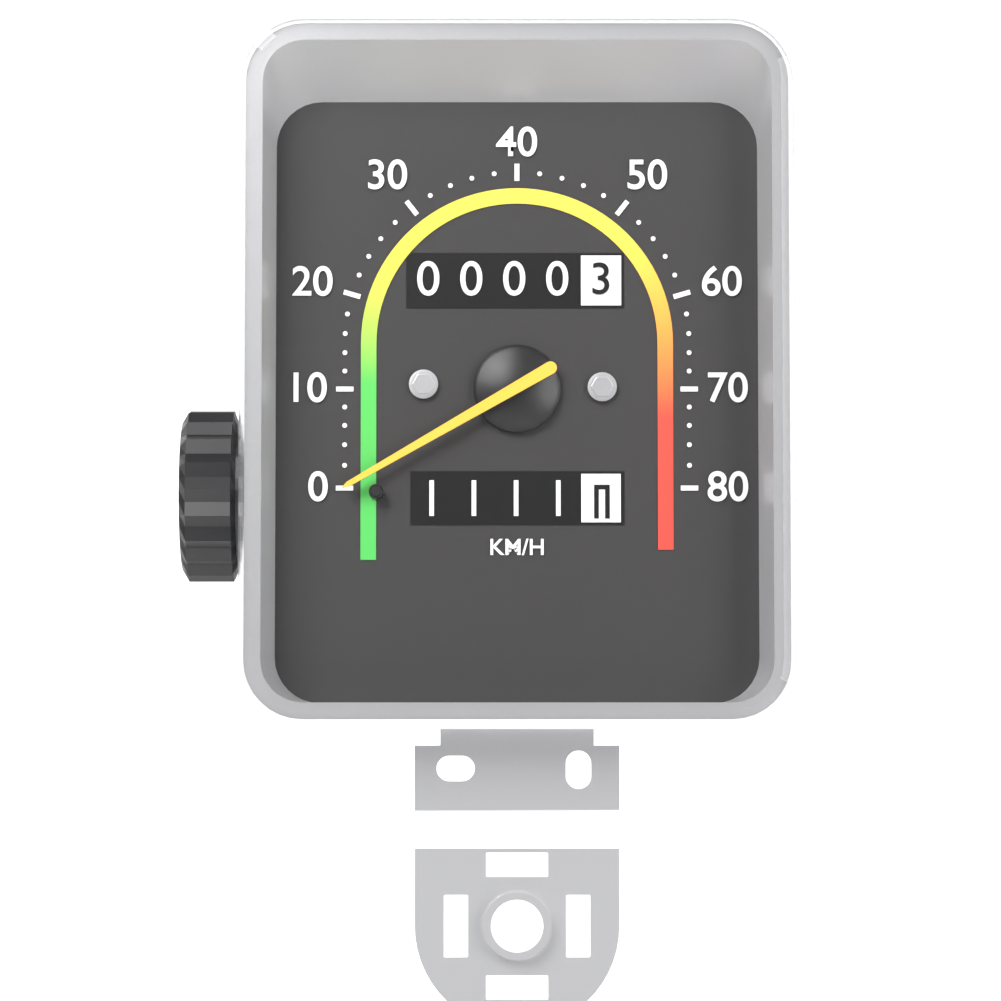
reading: 0 km/h
